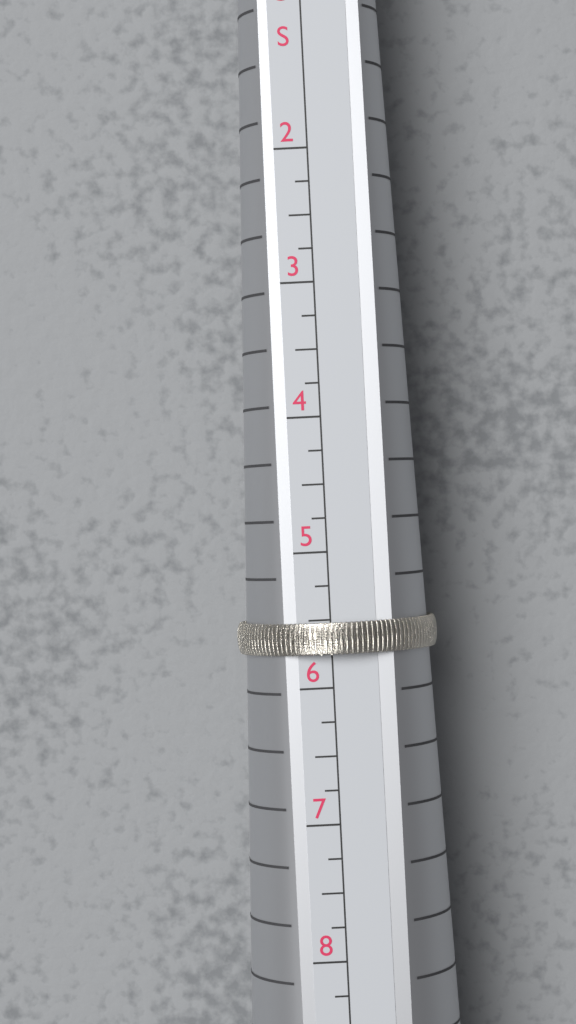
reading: 5.75 US
